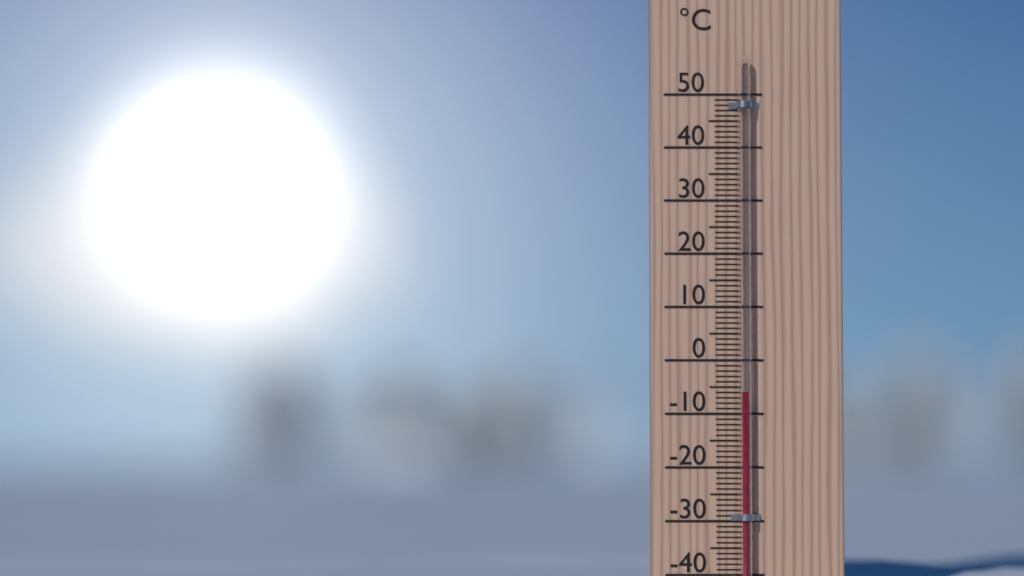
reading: -6 °C
